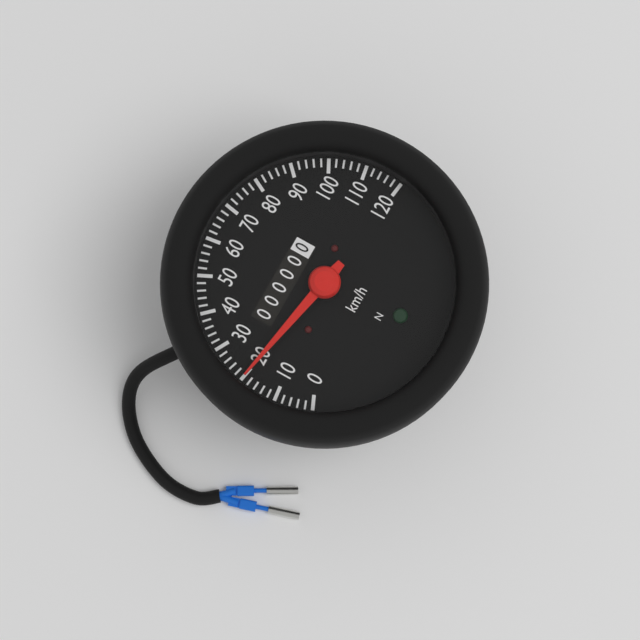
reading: 20 km/h
